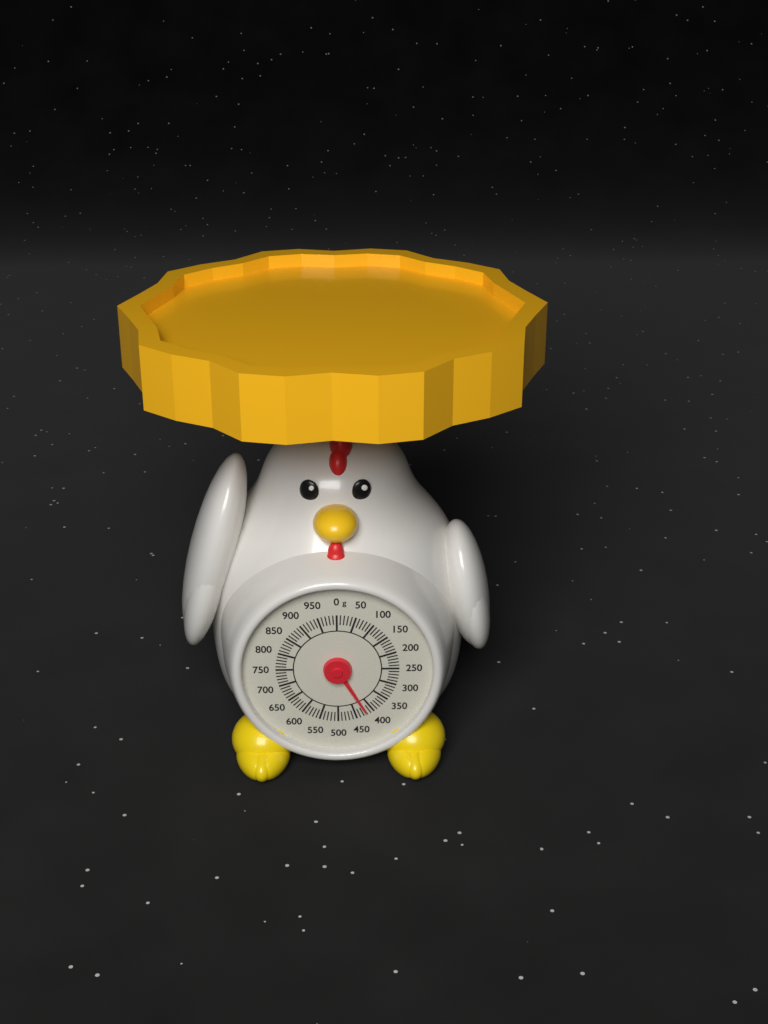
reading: 420 g
